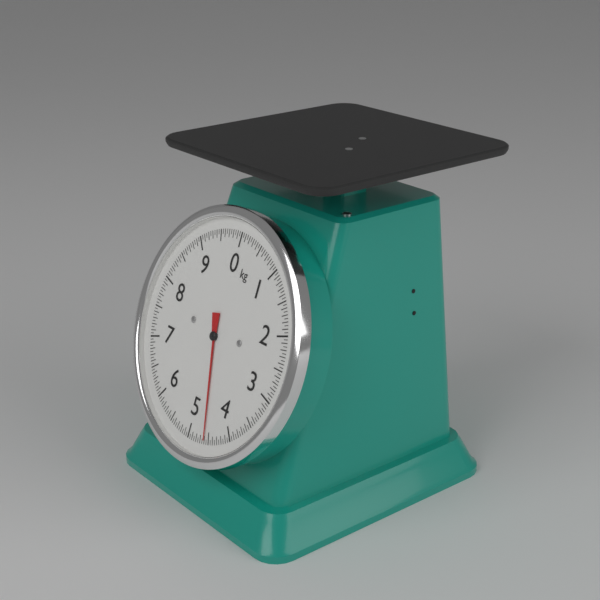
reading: 4.60 kg
